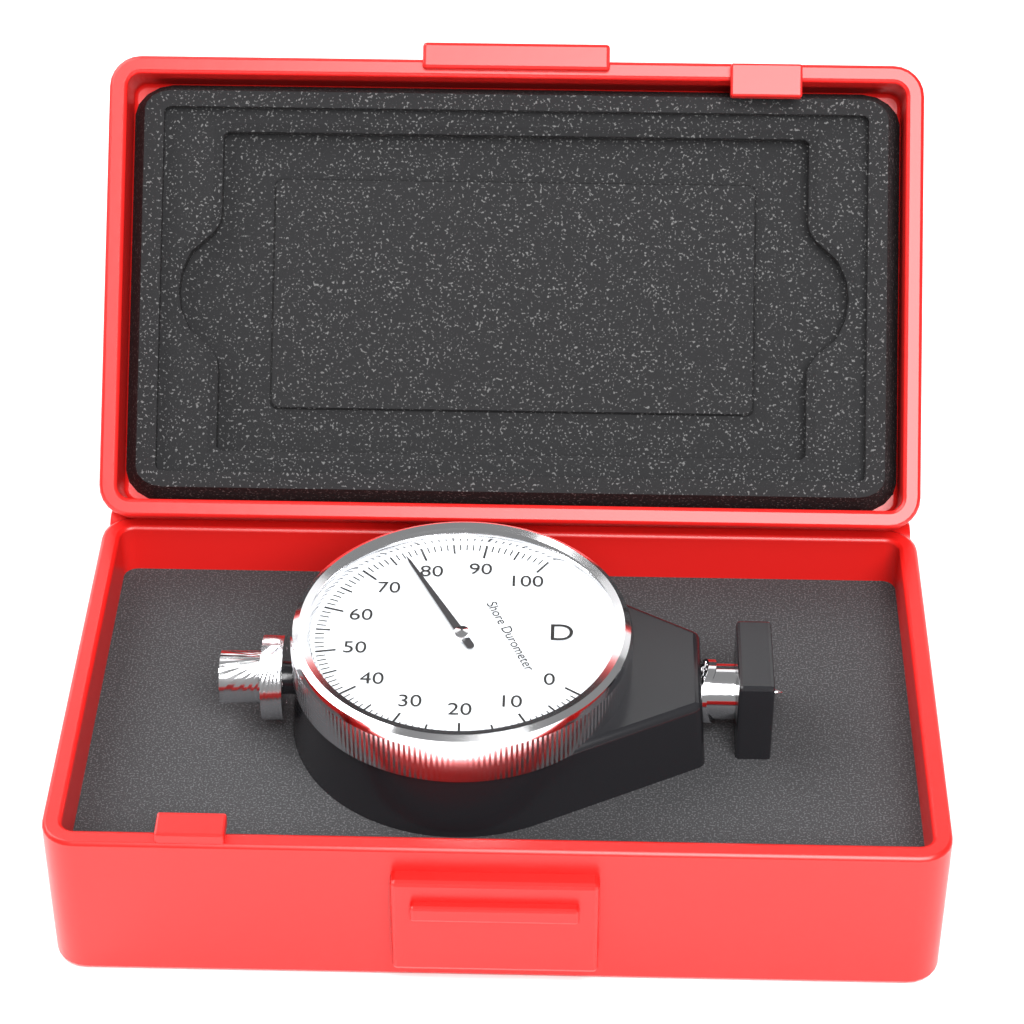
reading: 77 Shore D
